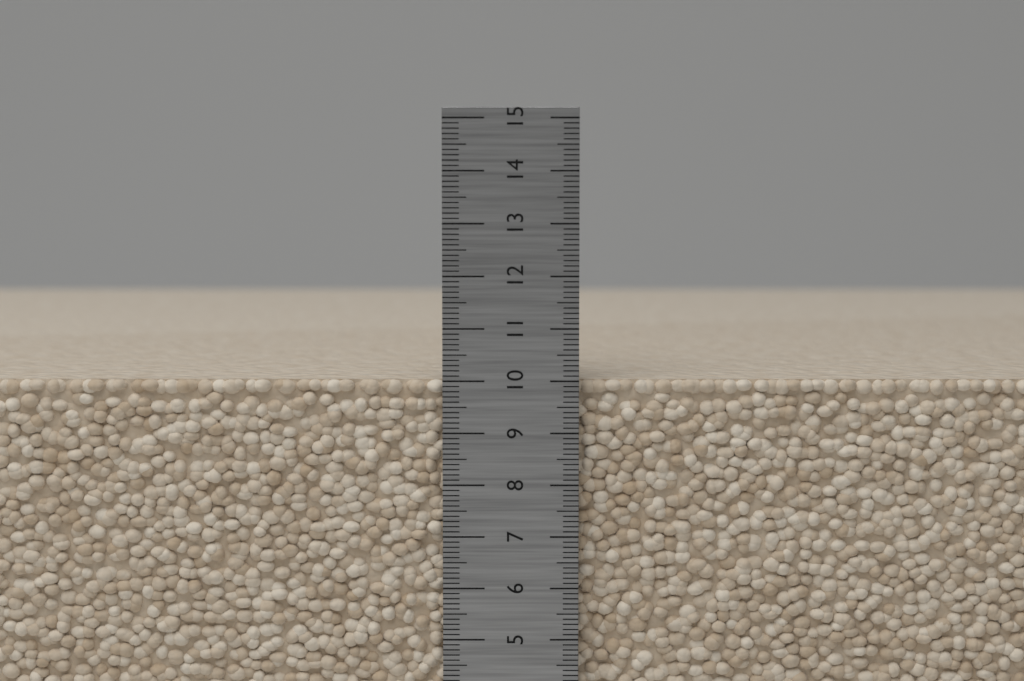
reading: 10.0 cm
